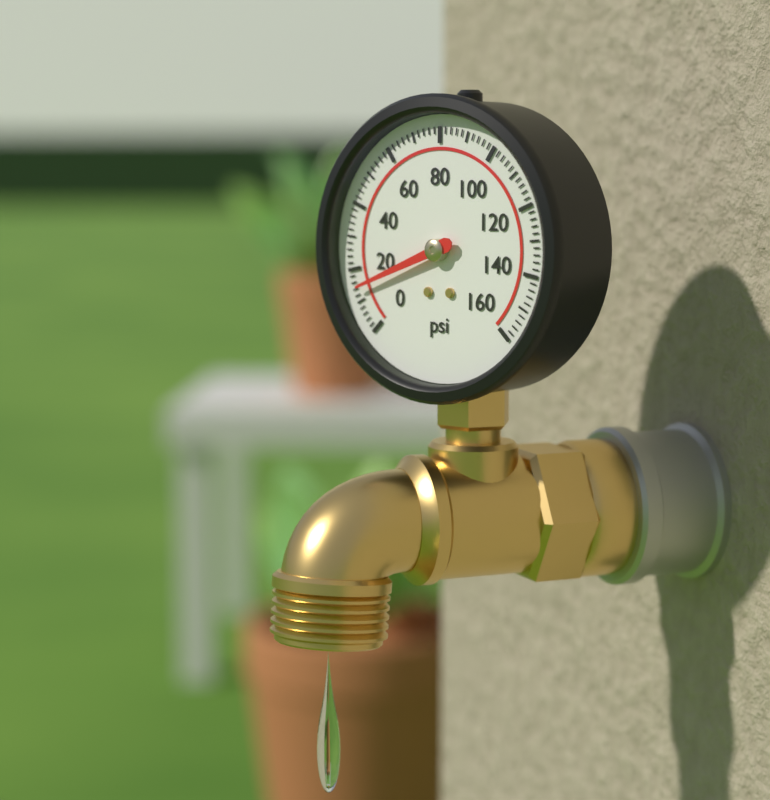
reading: 14 psi
